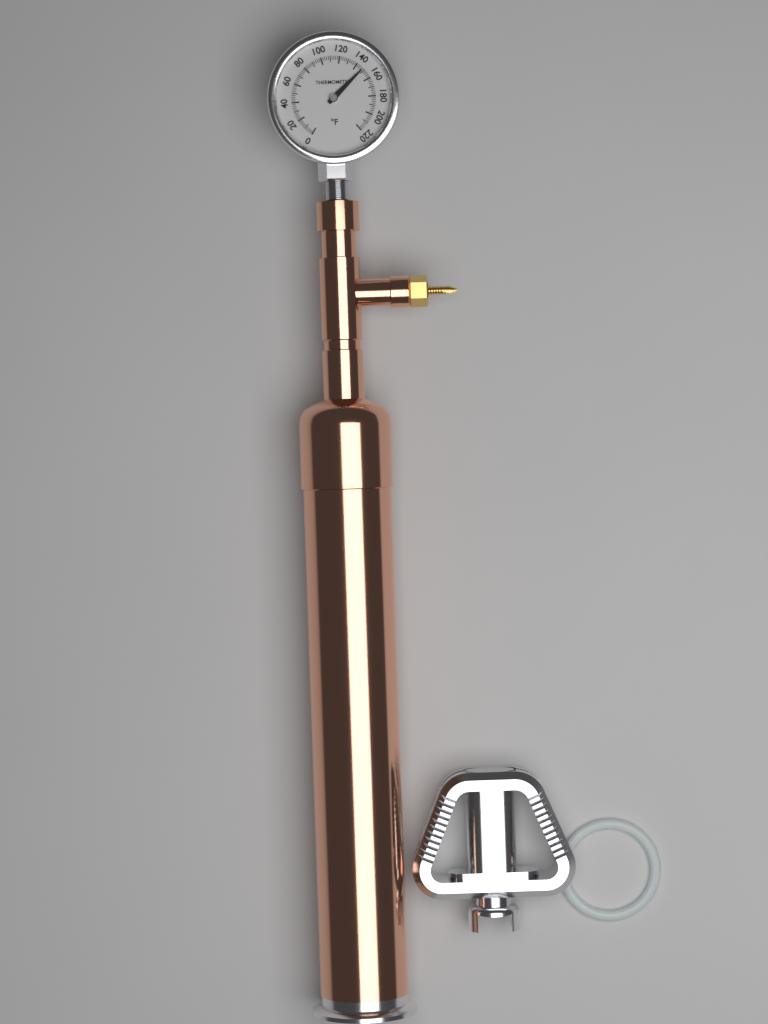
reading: 148 °F
